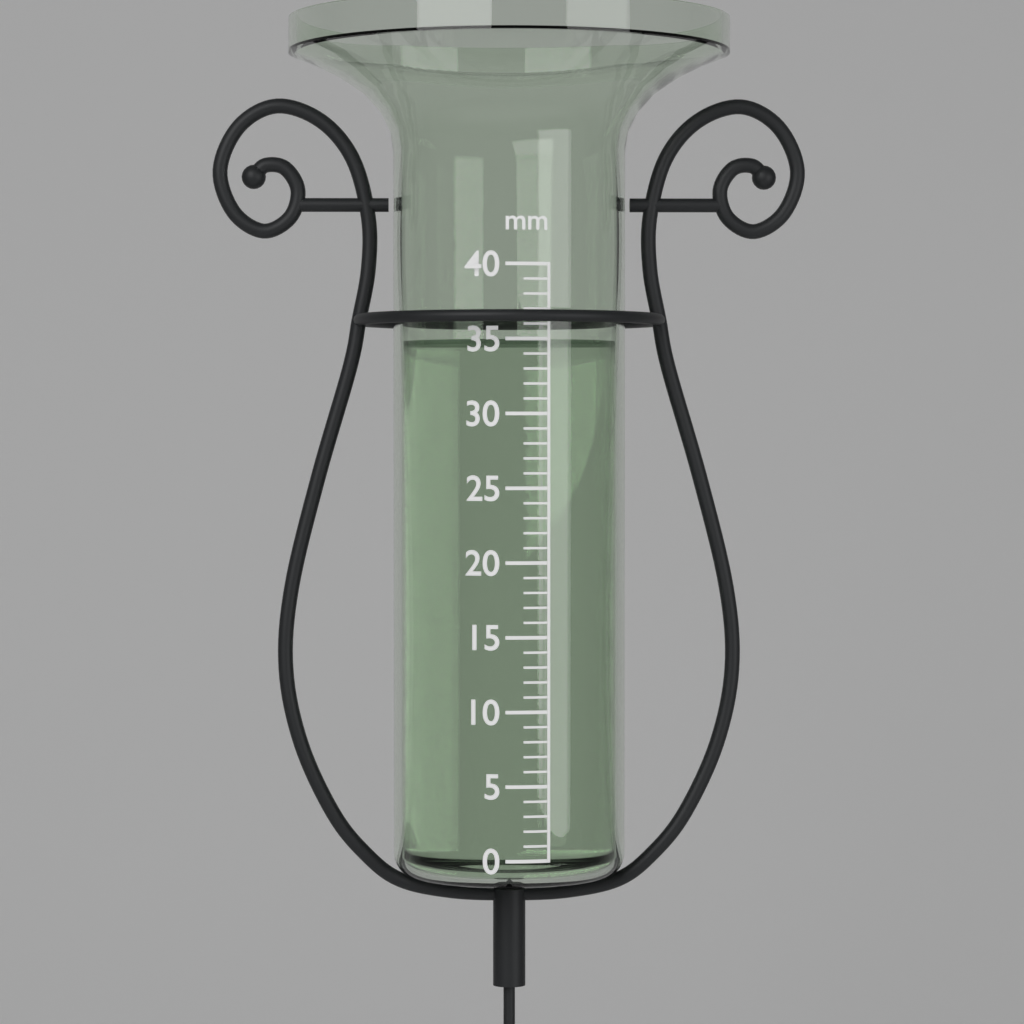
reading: 35 mm
